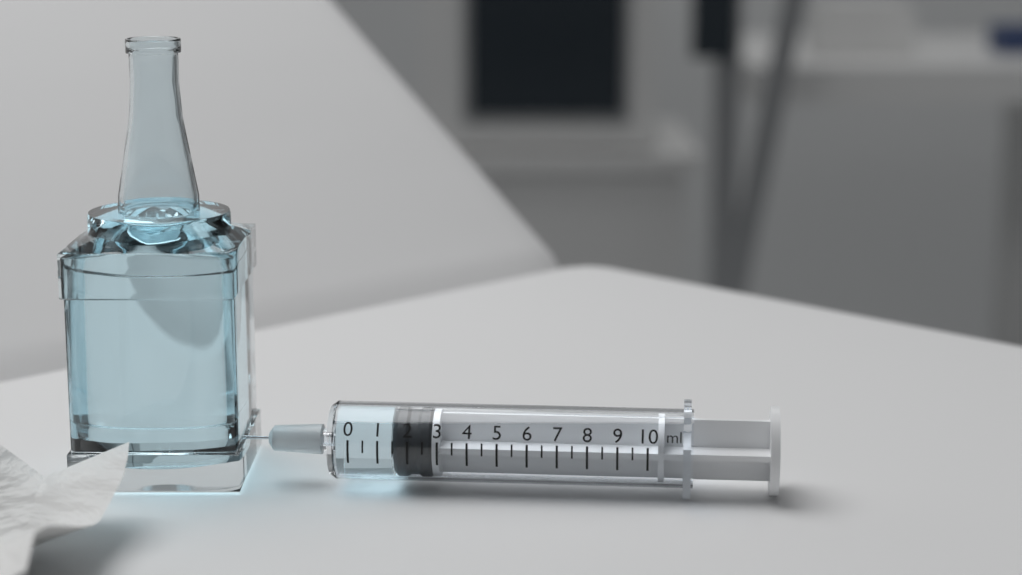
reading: 1.5 ml
